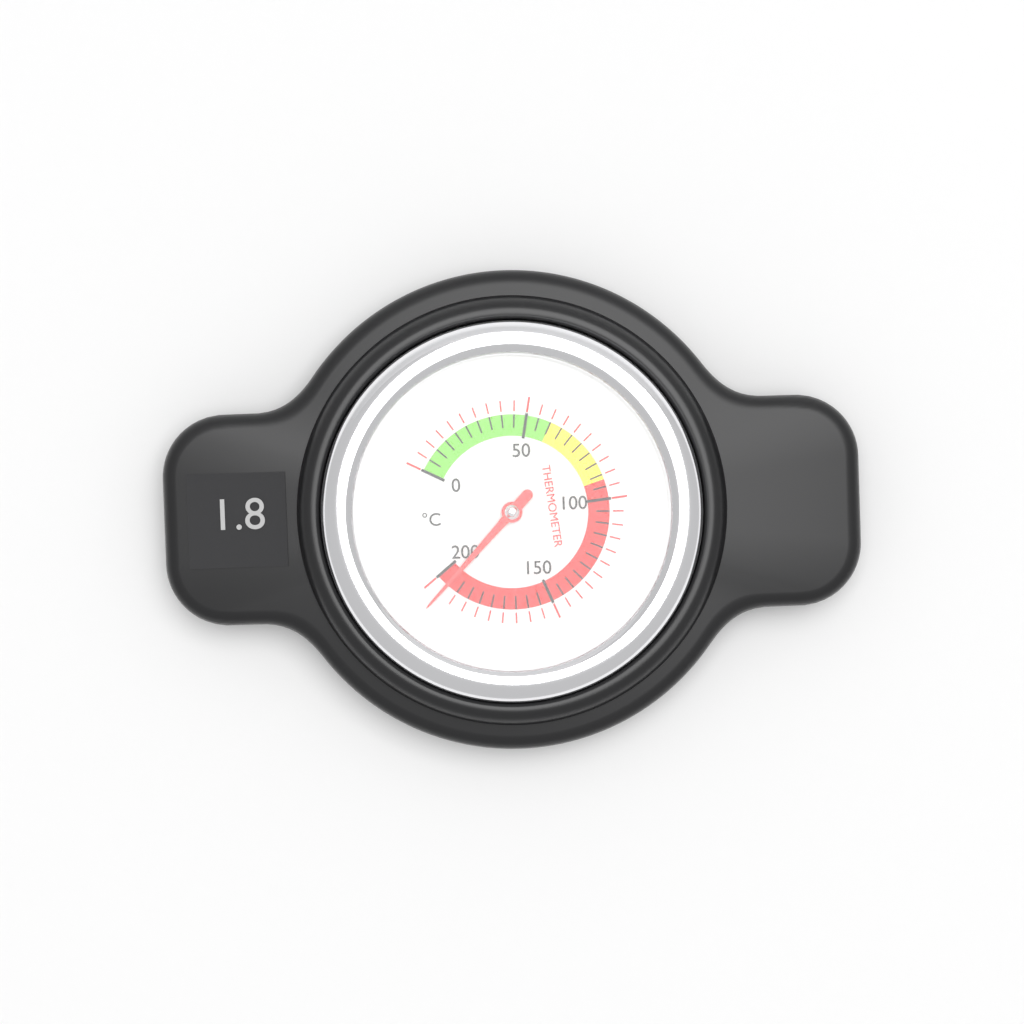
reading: 195 °C
